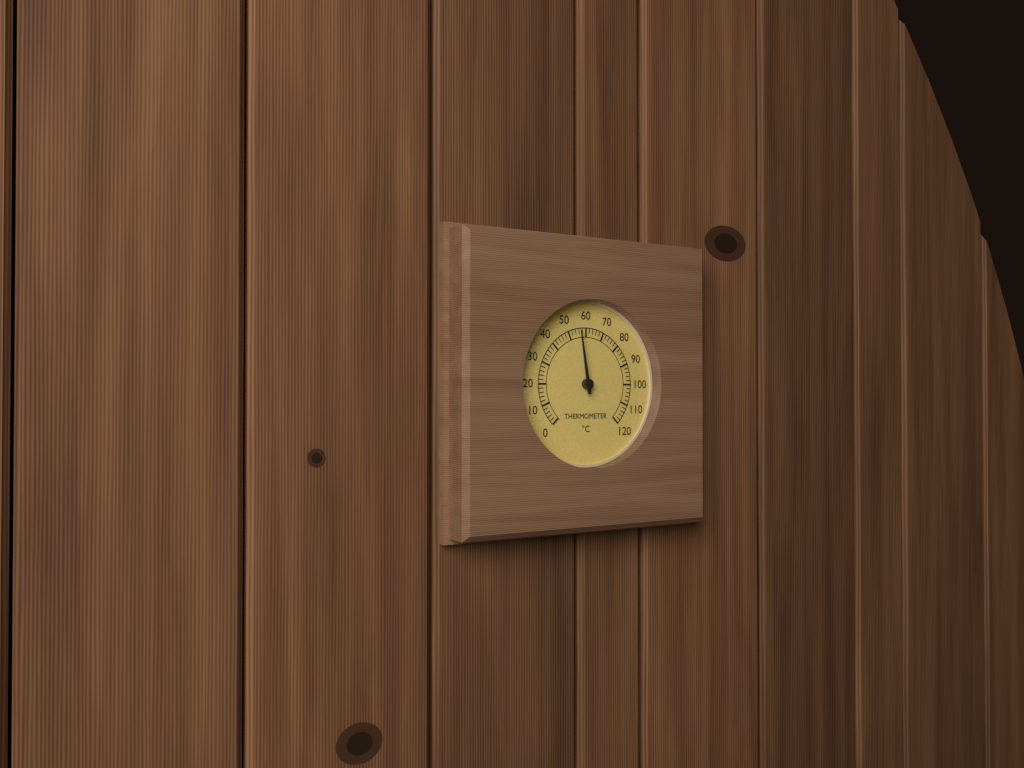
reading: 56 °C
